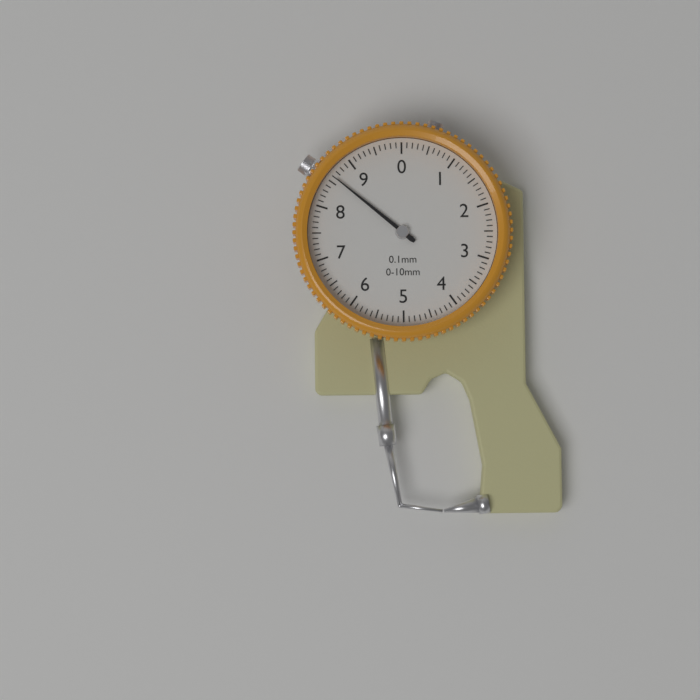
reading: 8.6 mm
